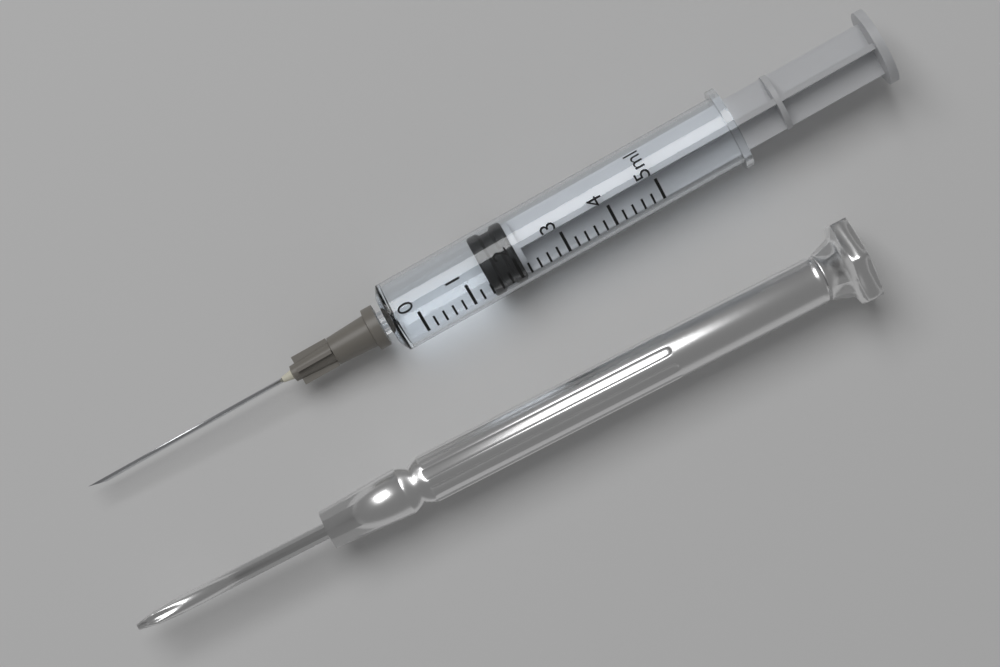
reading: 1.4 ml
